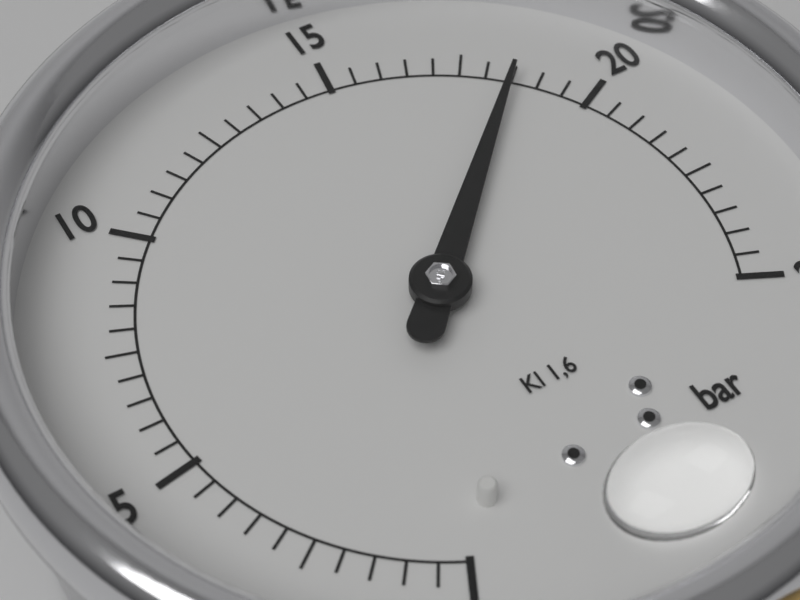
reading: 18.5 bar
